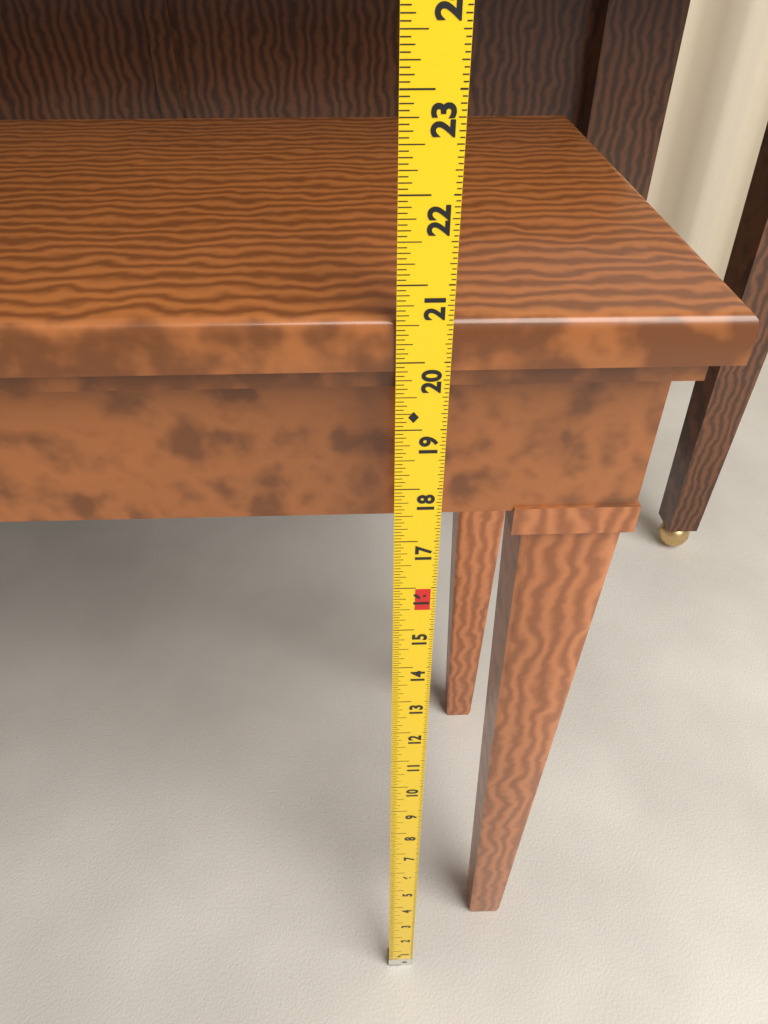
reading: 20.5625 in
